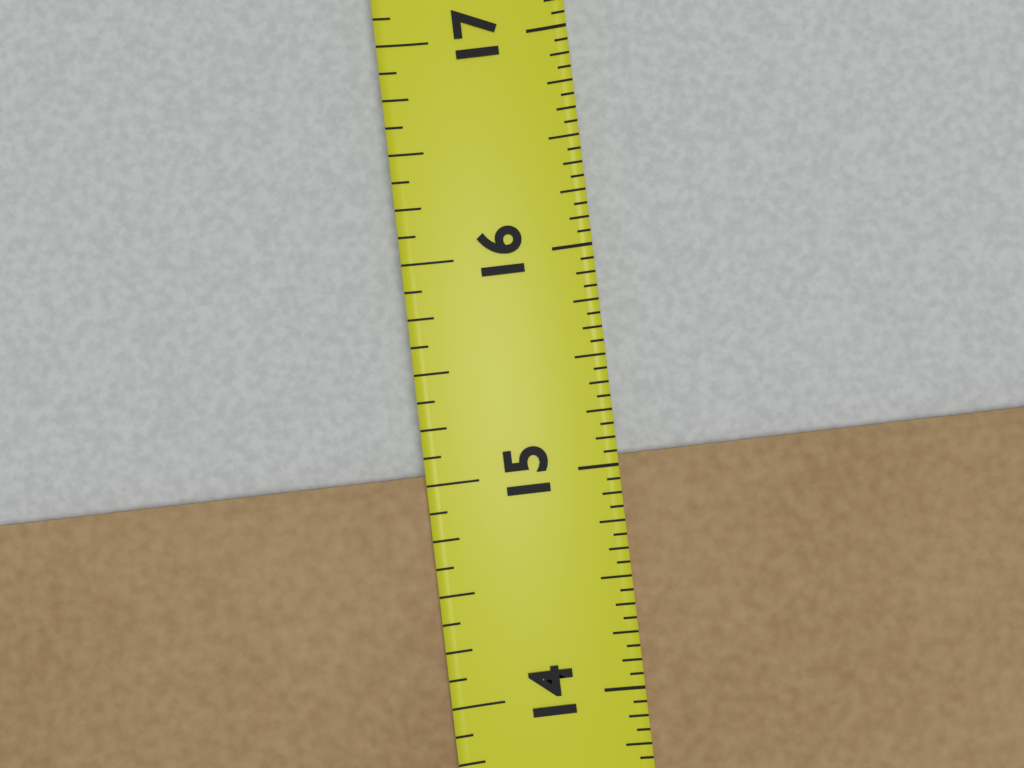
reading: 15.0625 in
